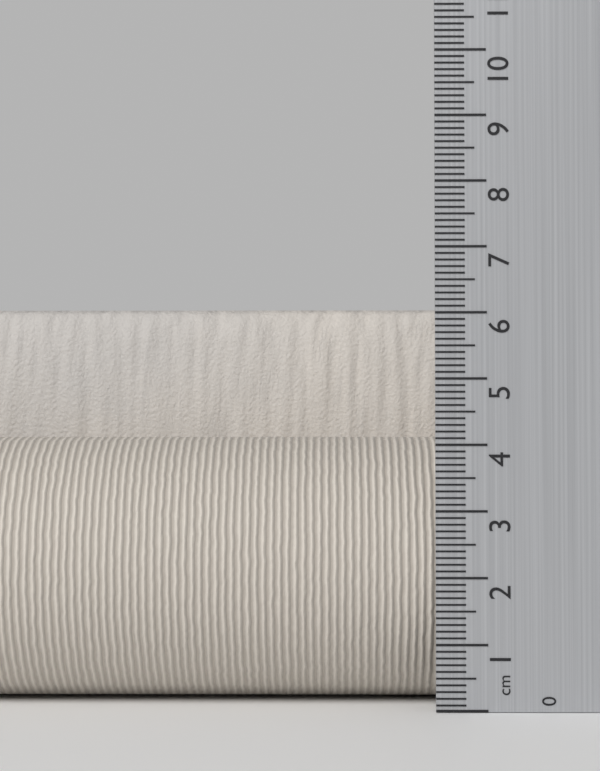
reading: 6.4 cm
